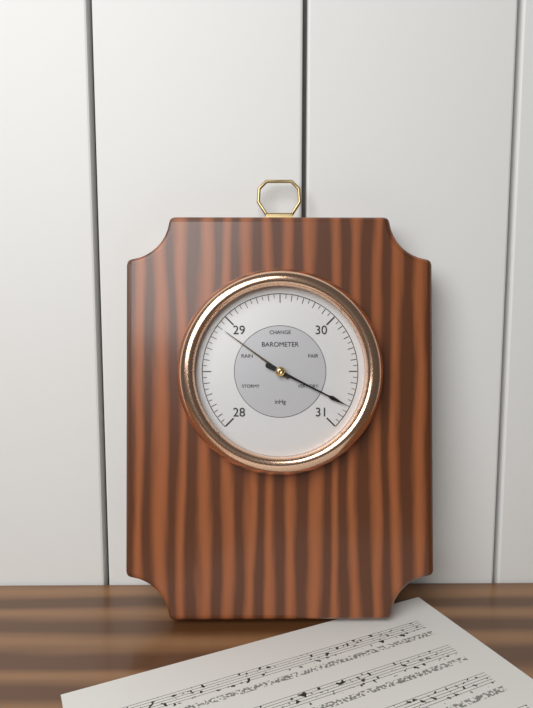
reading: 30.80 inHg
